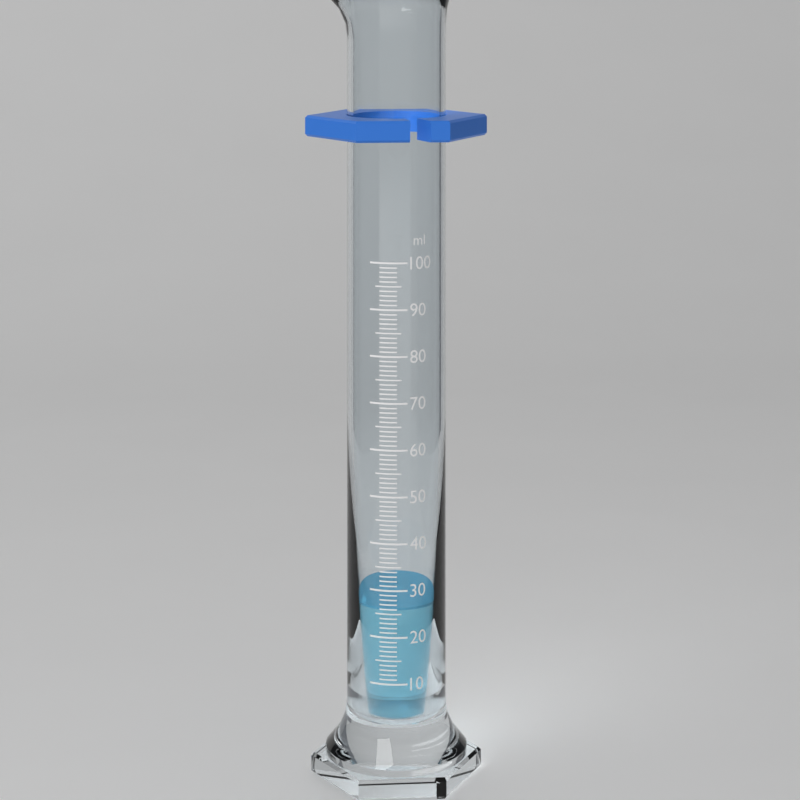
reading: 26 ml
